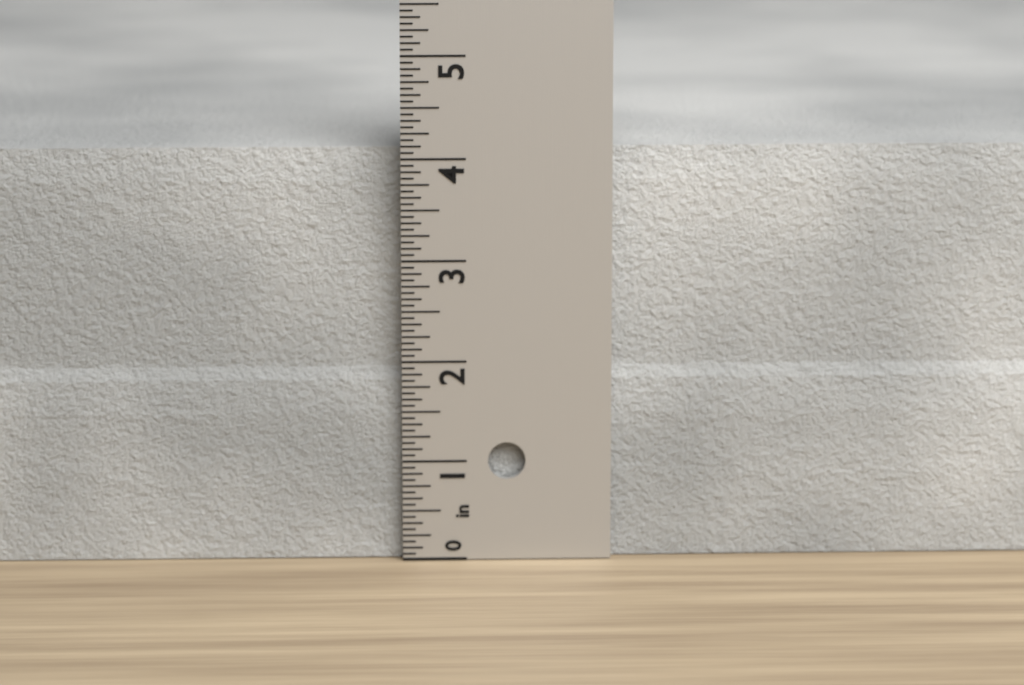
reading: 4.0625 in
